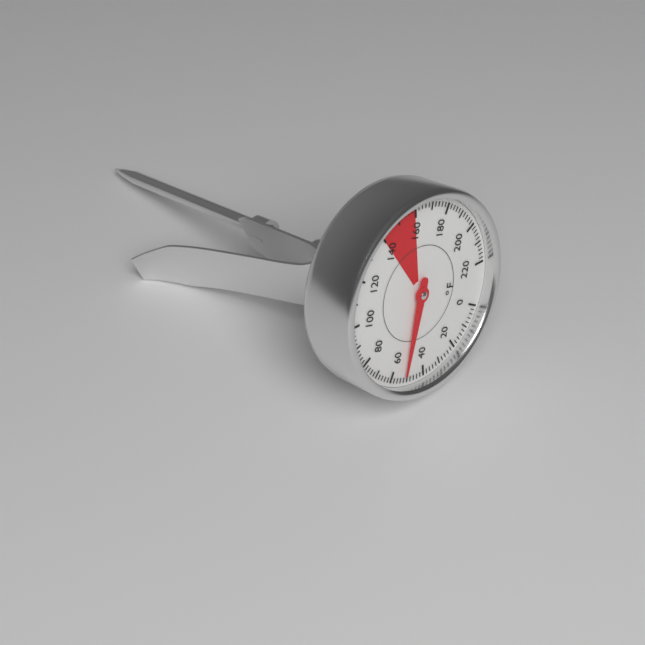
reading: 52 °F
